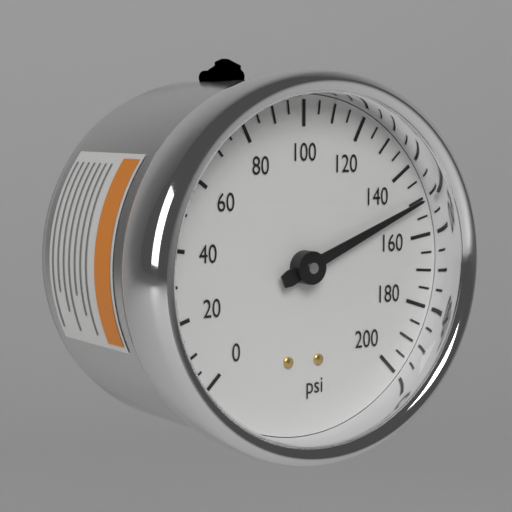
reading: 150 psi
